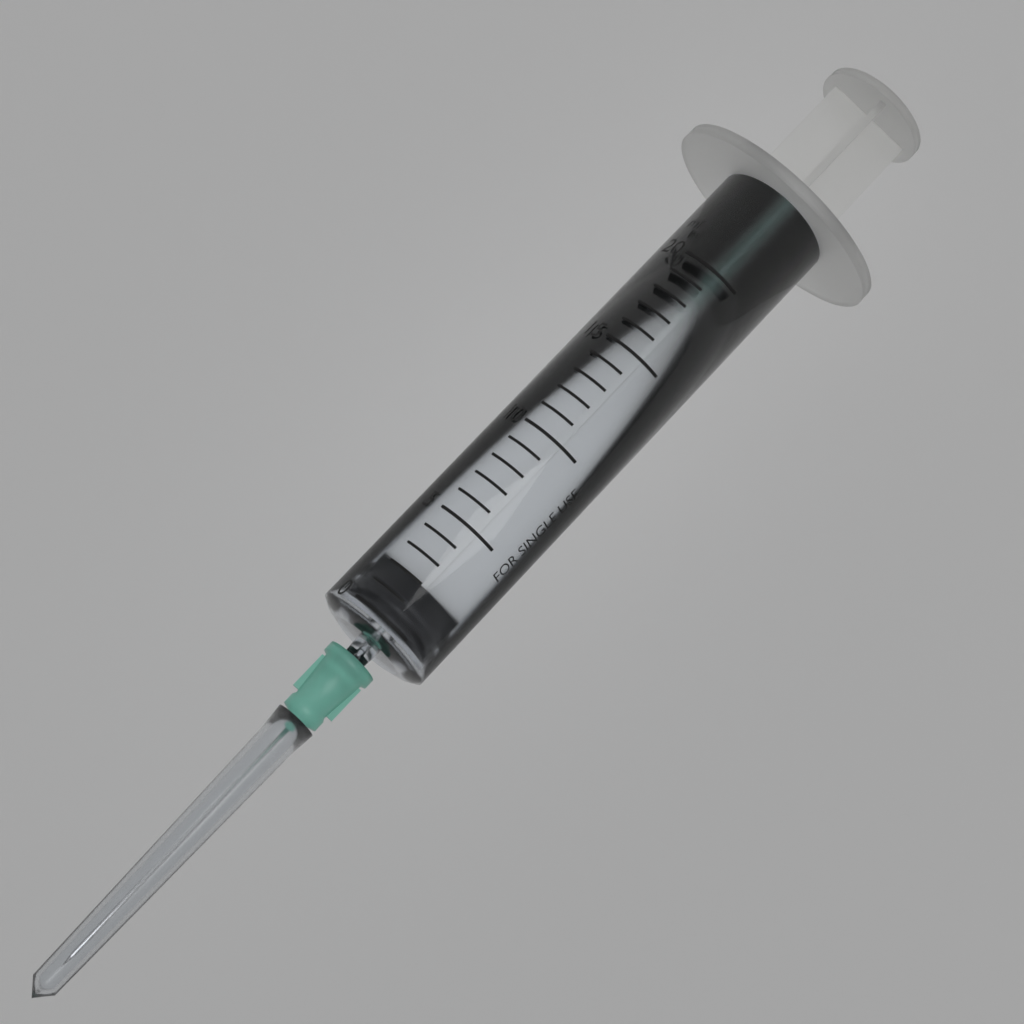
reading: 0 ml
